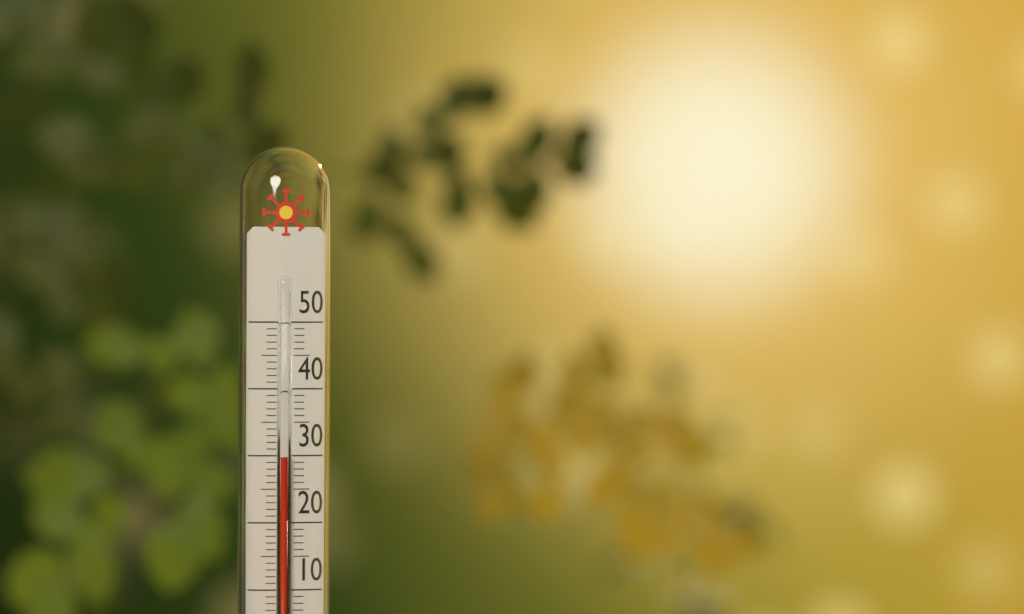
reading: 30 °C
